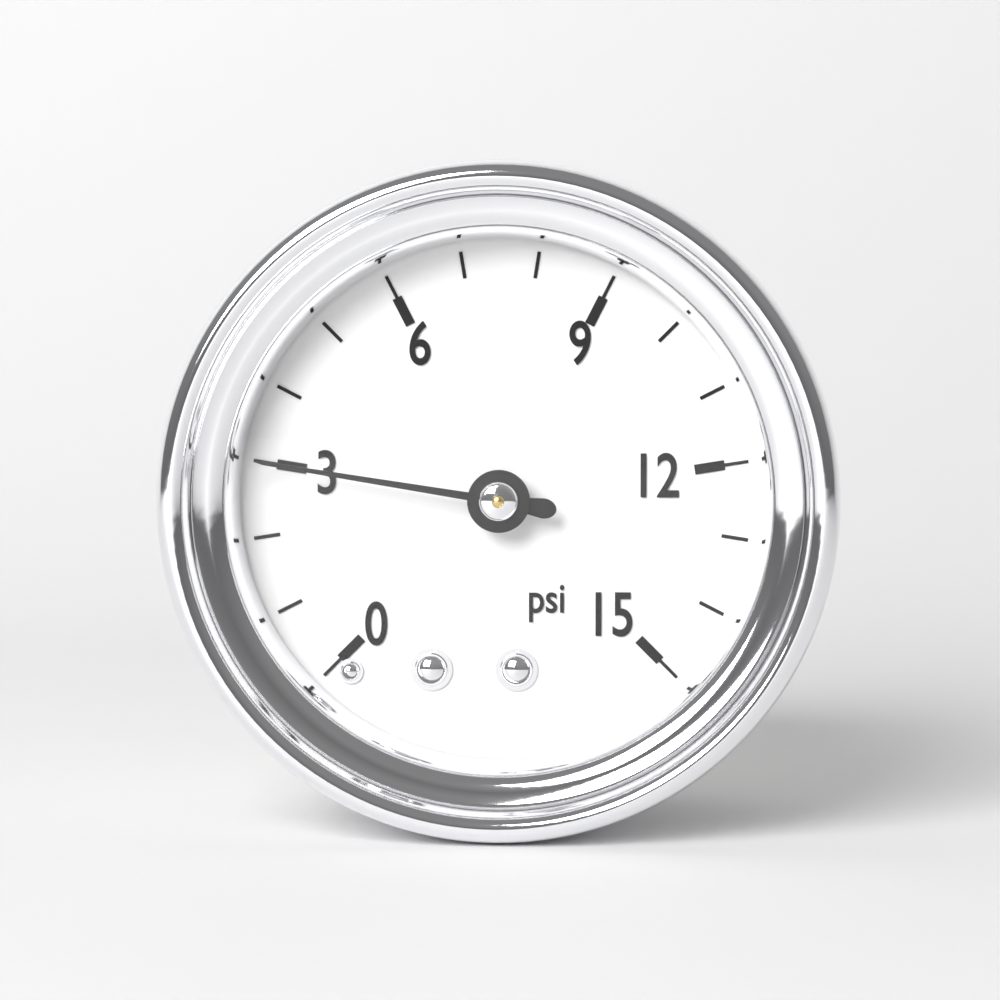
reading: 3 psi
